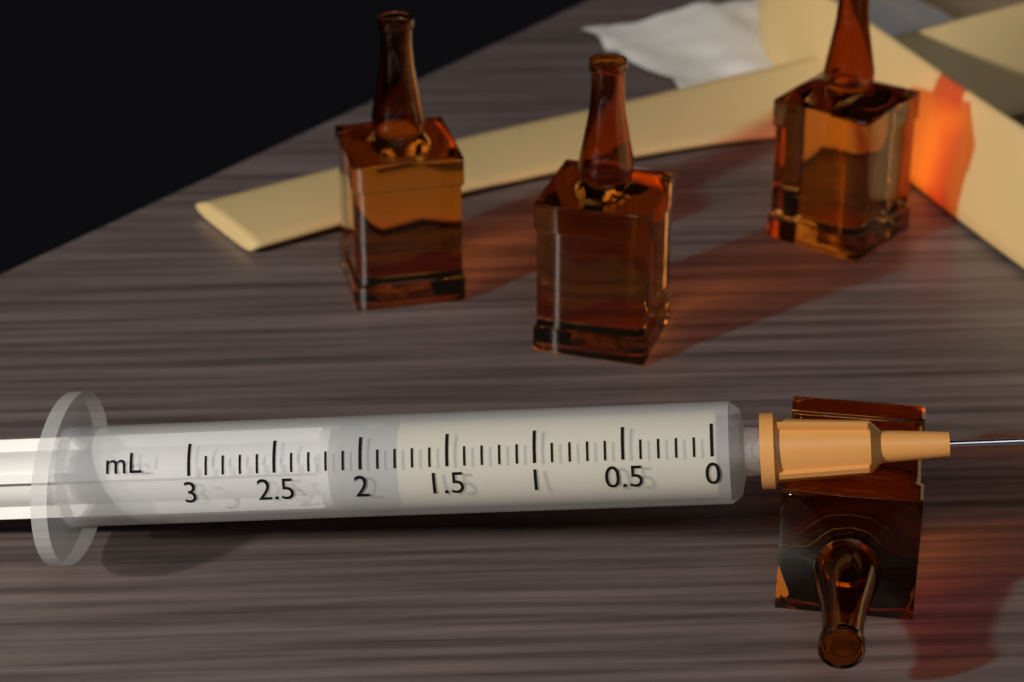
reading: 1.8 mL
